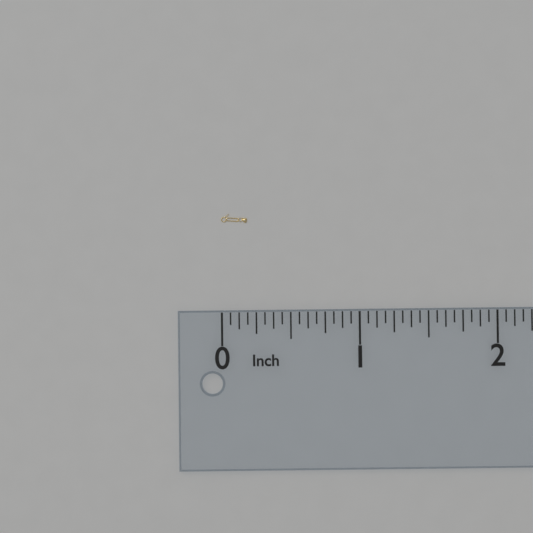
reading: 0.1875 in
